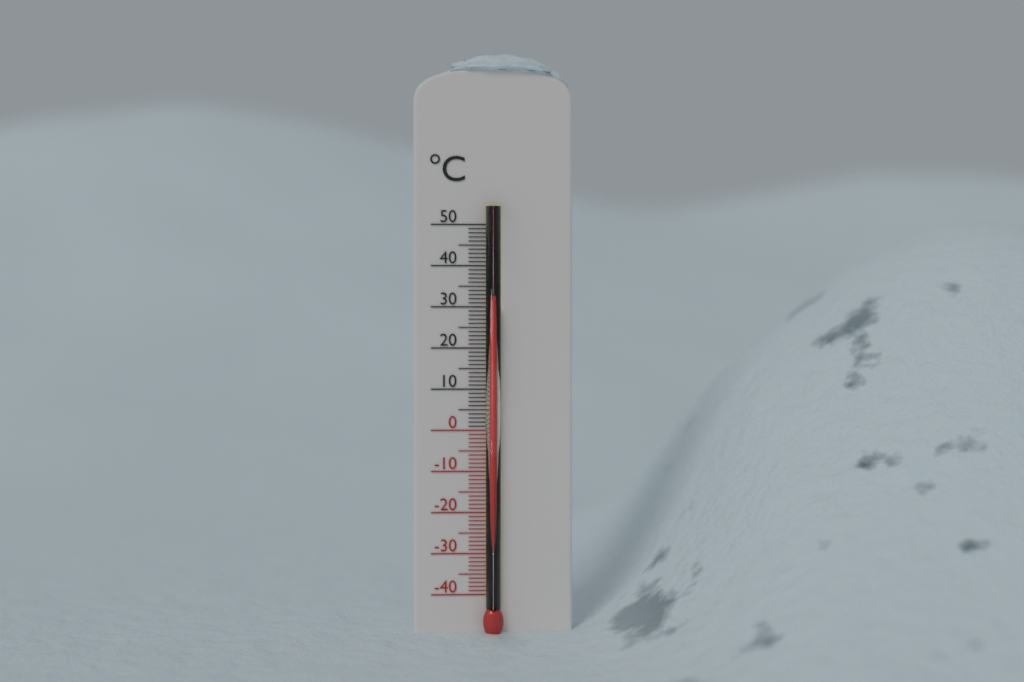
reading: 31 °C
